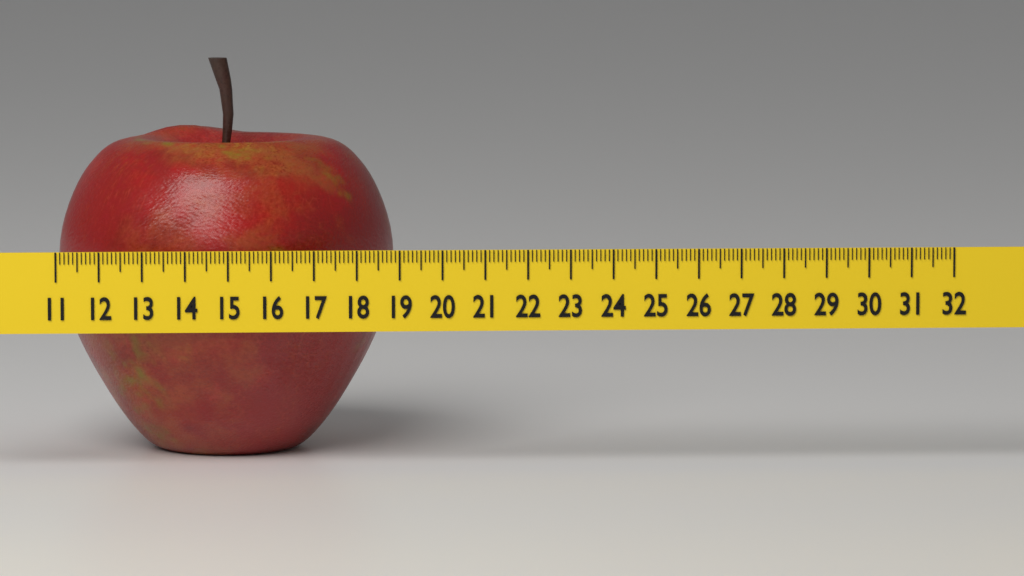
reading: 19.0 (no unit)
